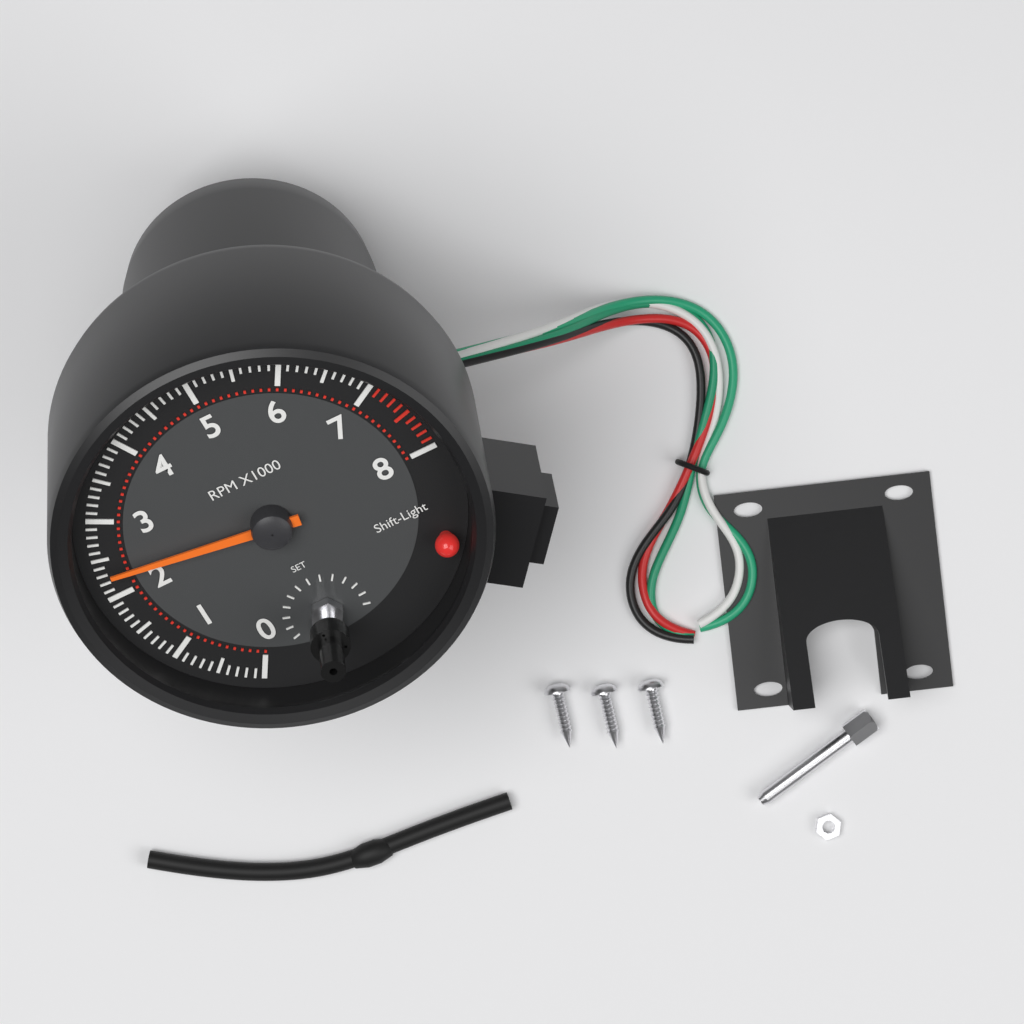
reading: 2300 RPM
